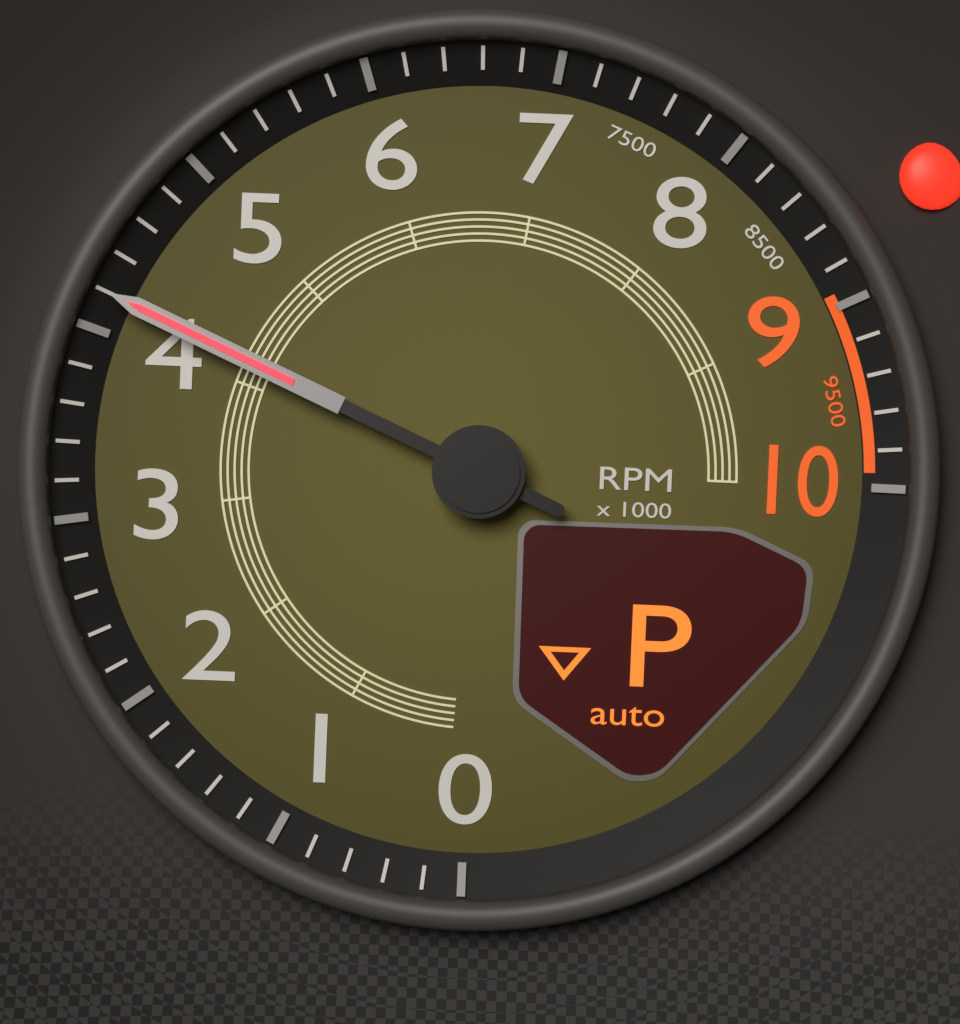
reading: 4200 RPM
